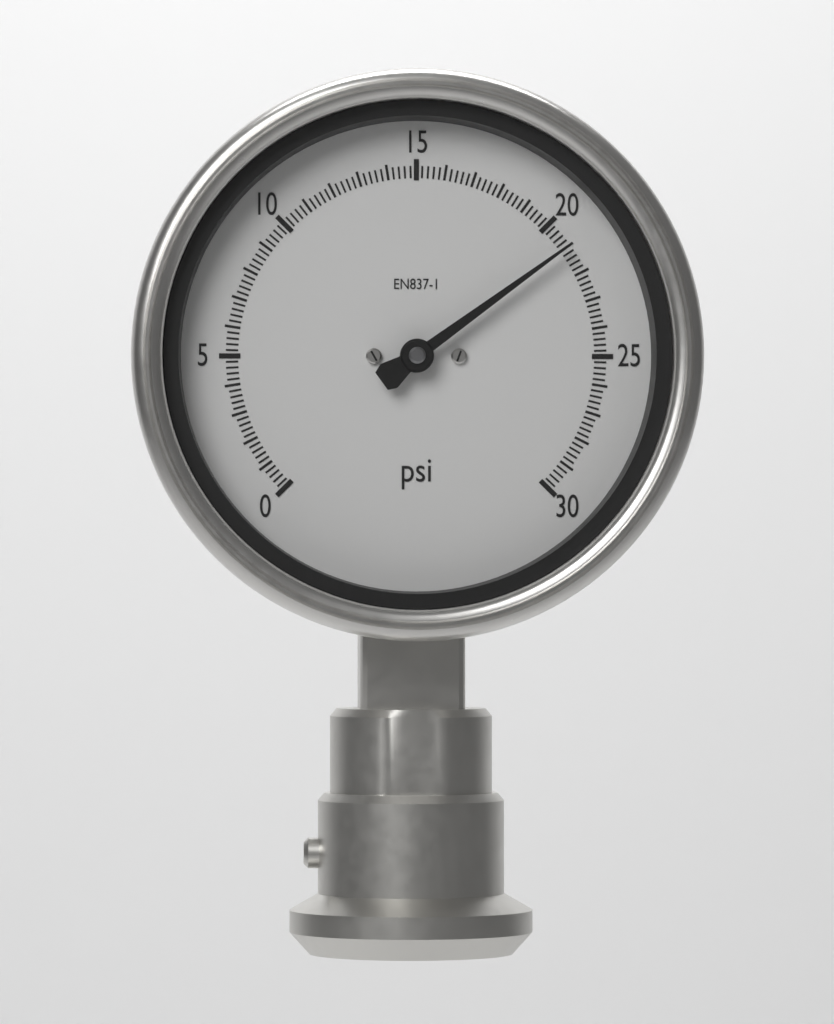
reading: 21.0 psi
